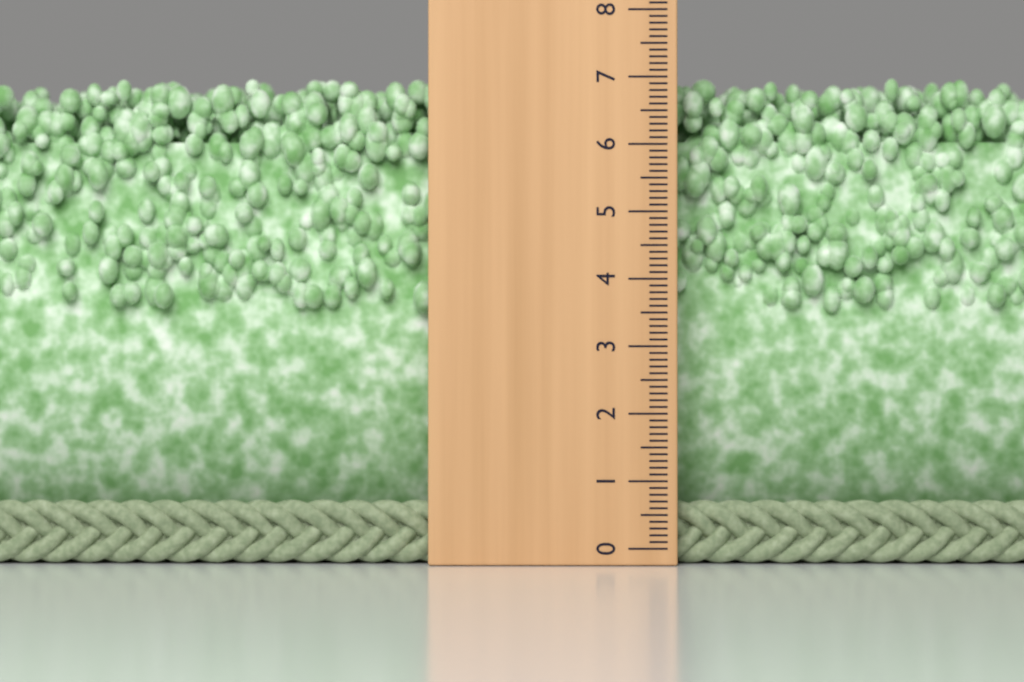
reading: 7.1 (no unit)
